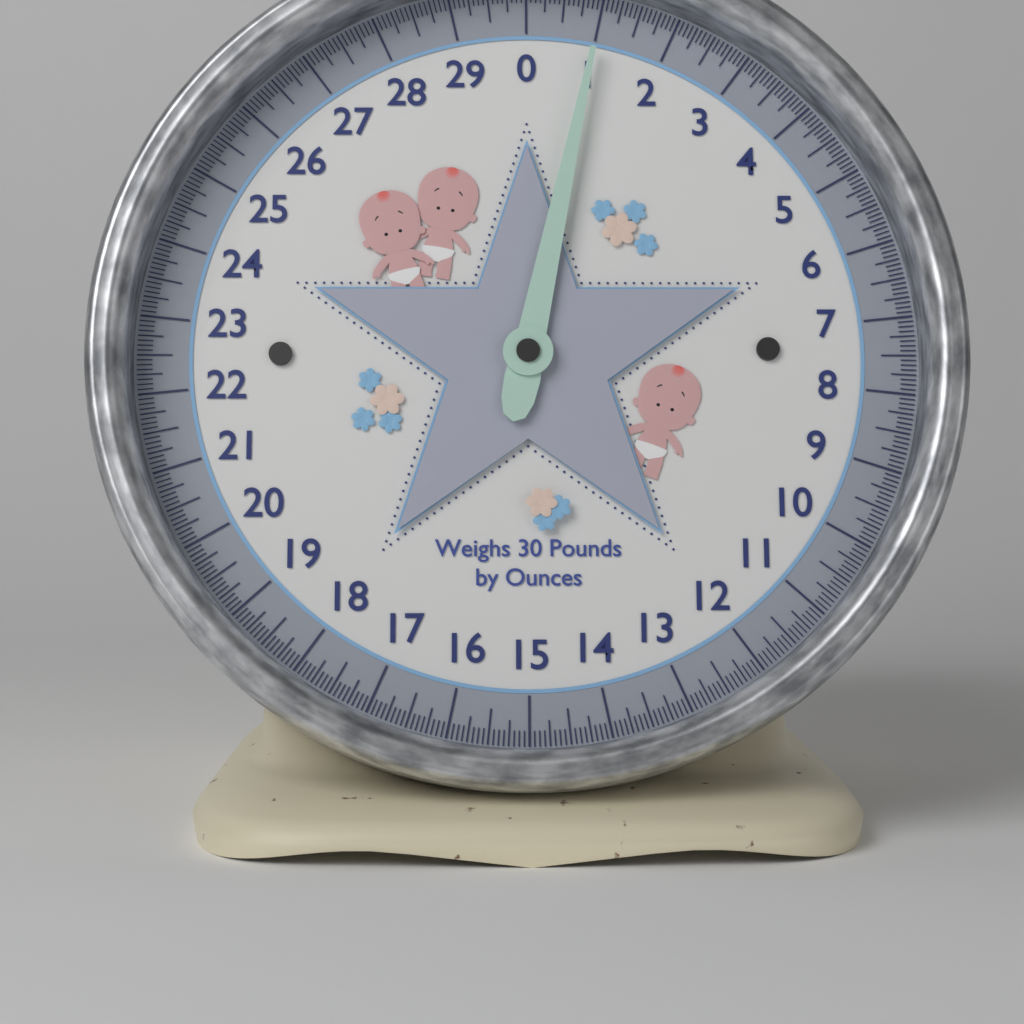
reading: 1.0000 lb
